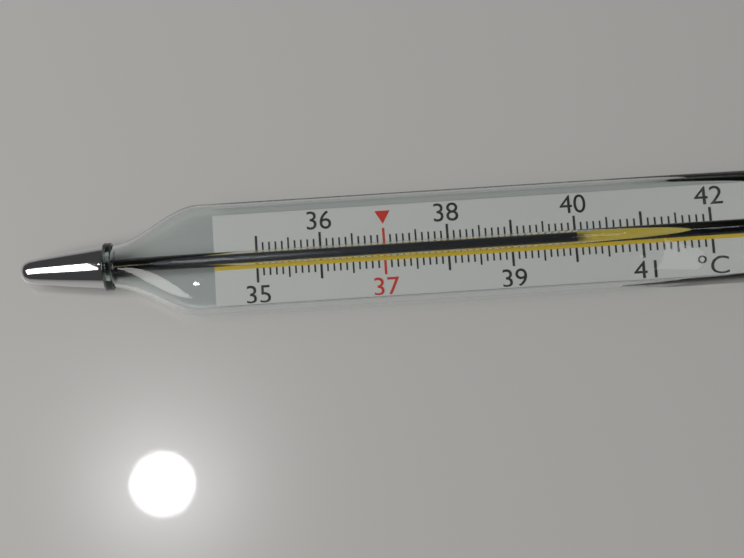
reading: 40.0 °C
